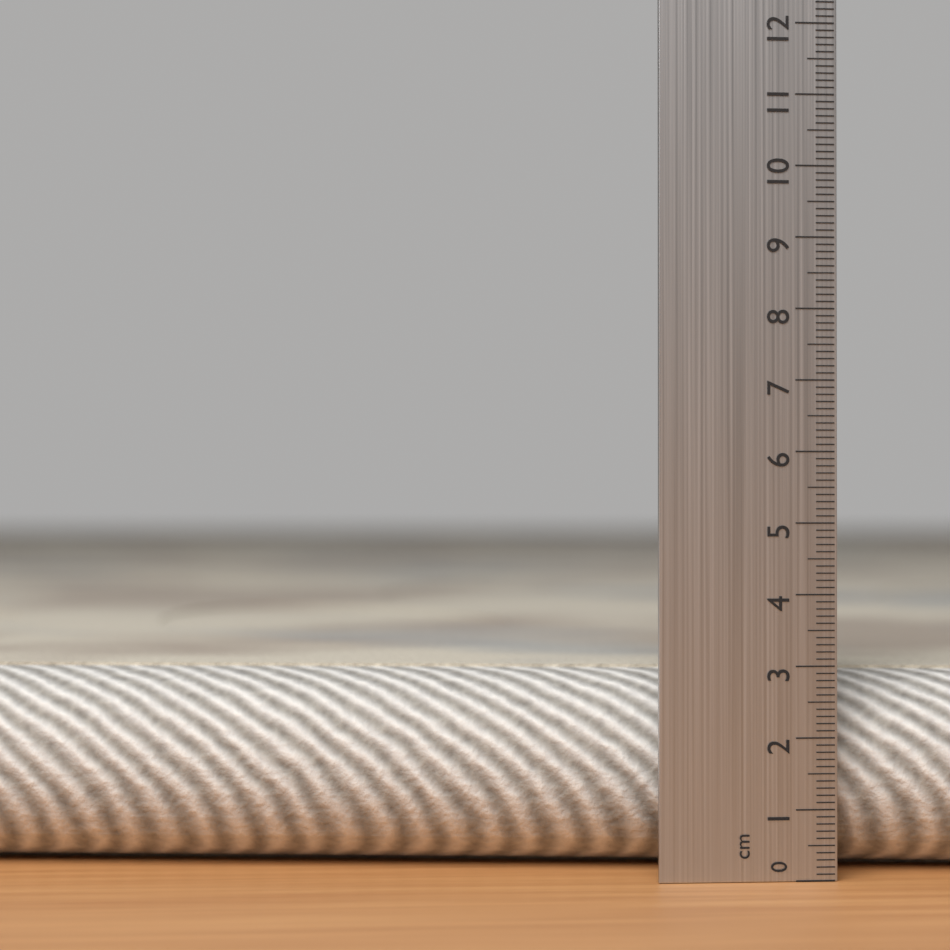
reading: 2.9 cm
